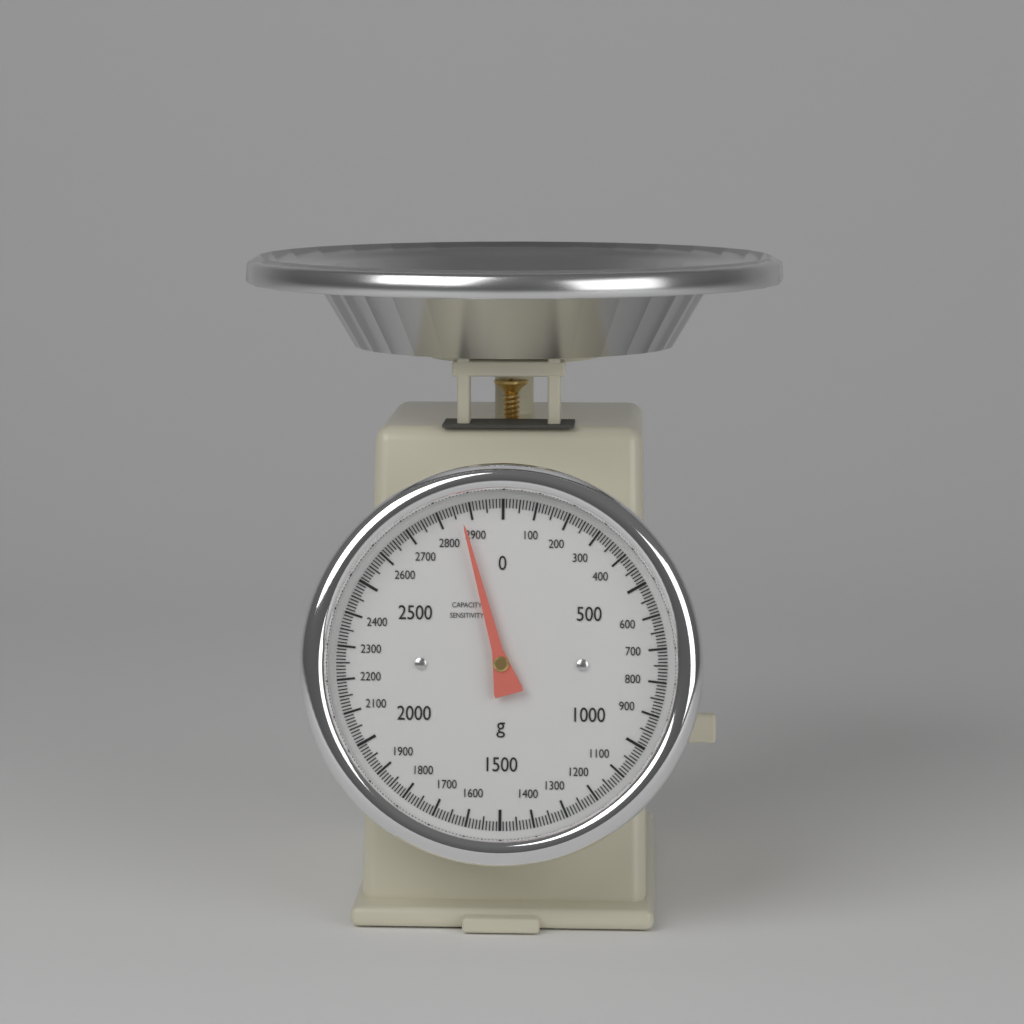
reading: 2870 g
